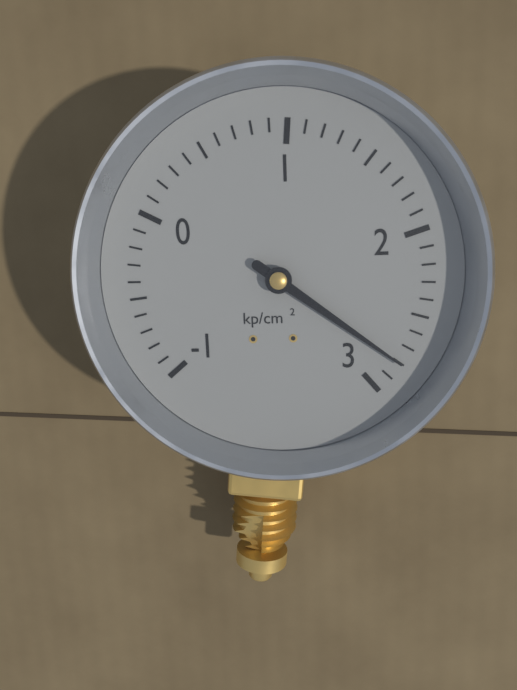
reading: 2.8 kp/cm²
